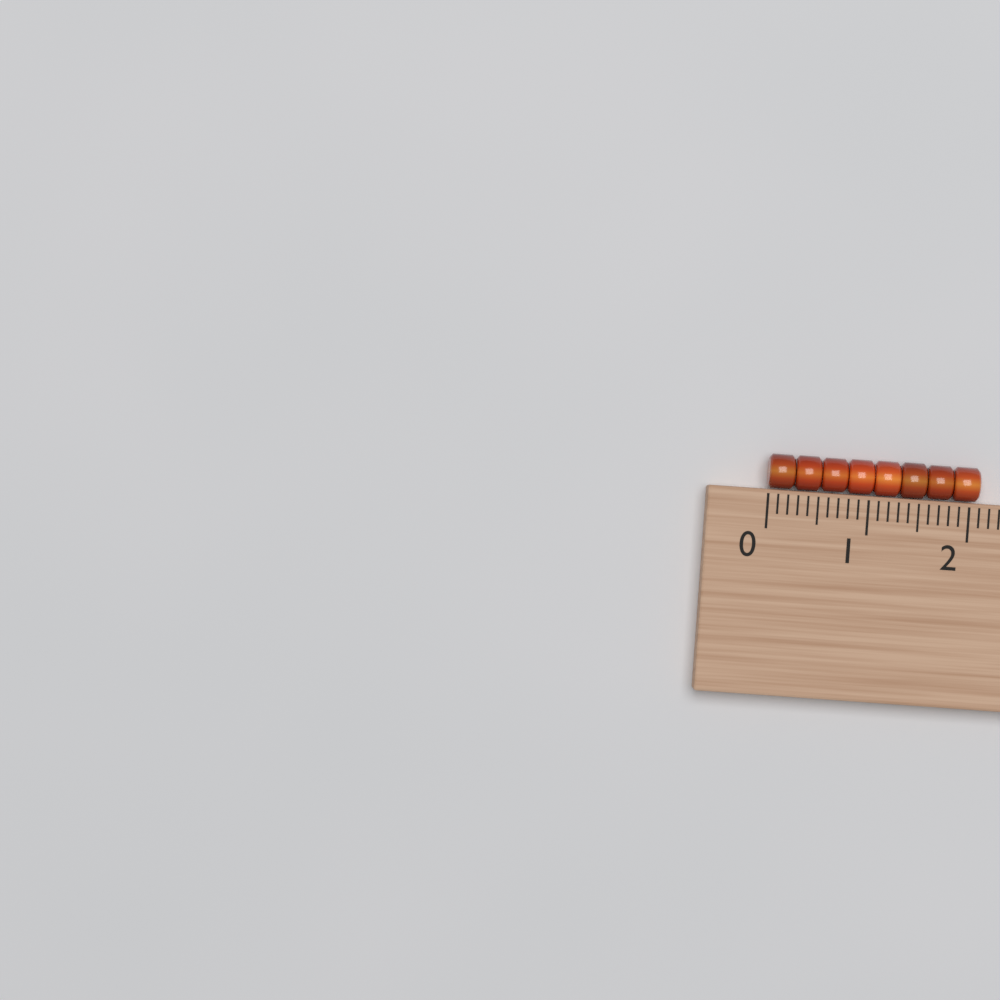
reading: 2.1 (no unit)
